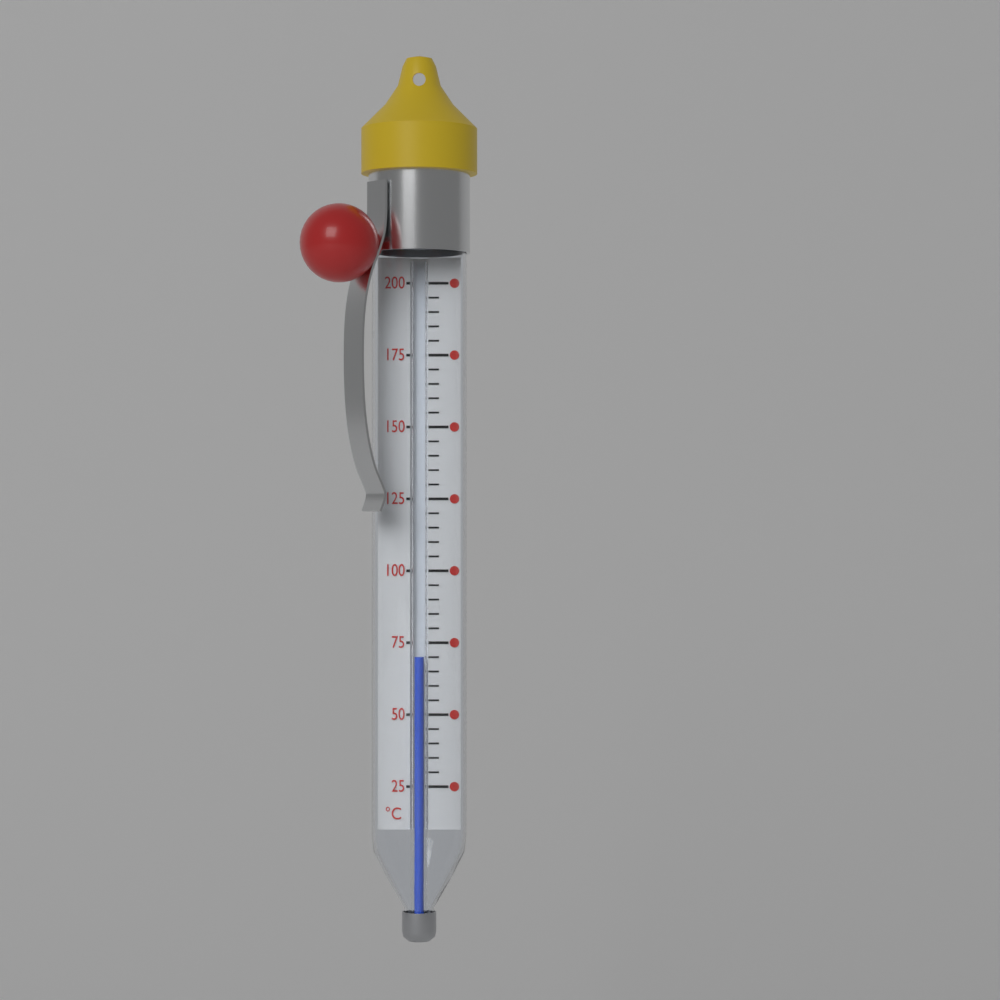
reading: 70 °C
